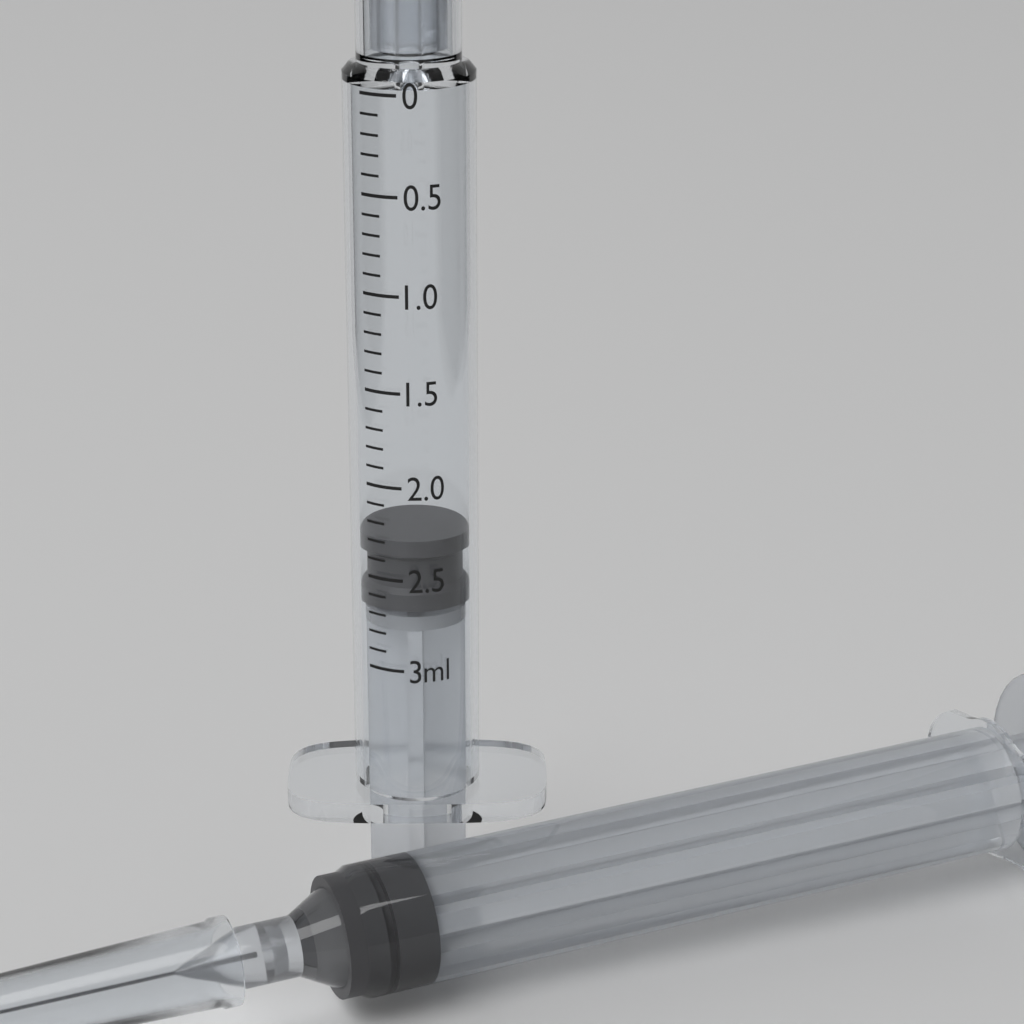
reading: 2.3 ml
